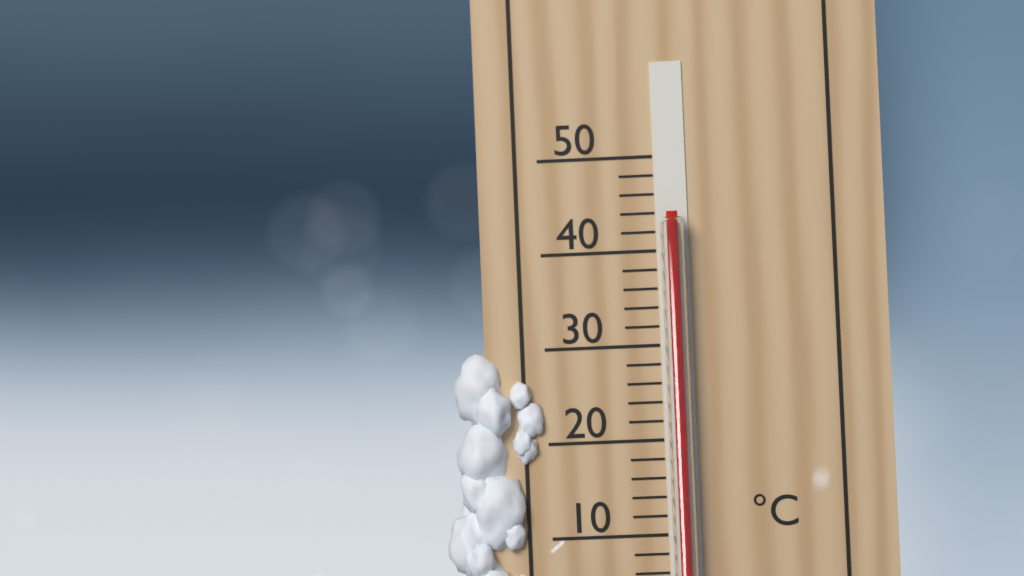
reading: 44 °C
